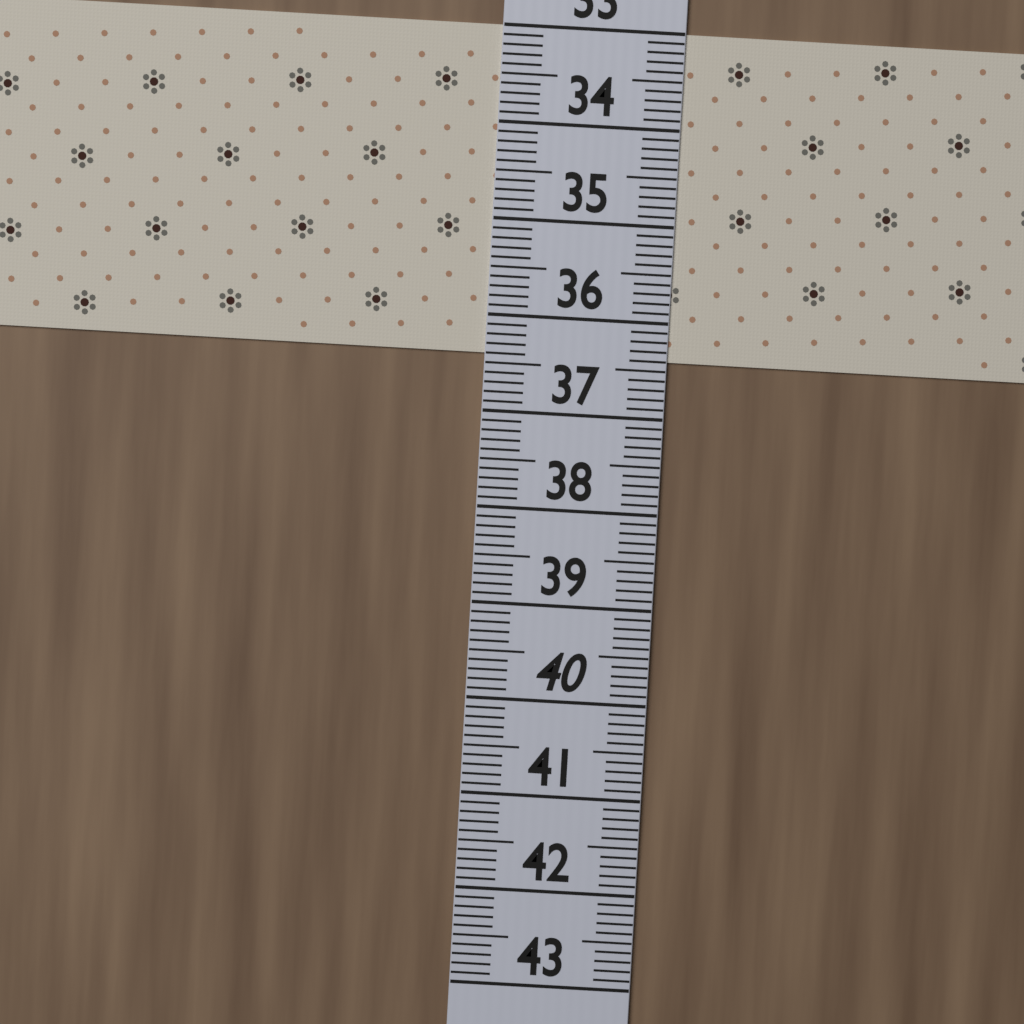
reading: 36.4 (no unit)
